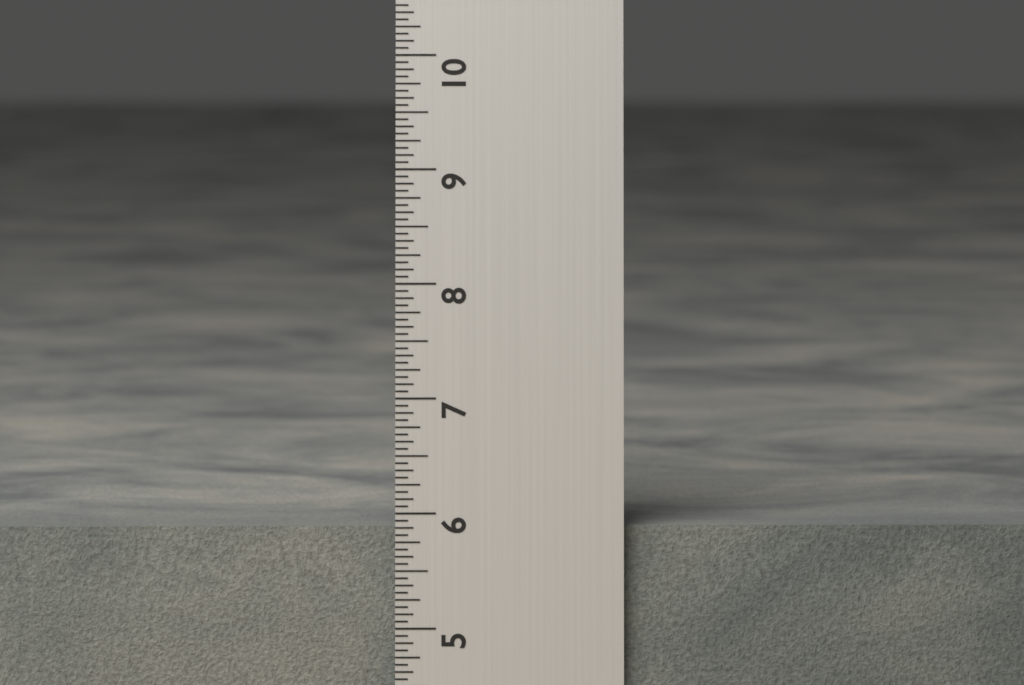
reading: 5.8750 in
